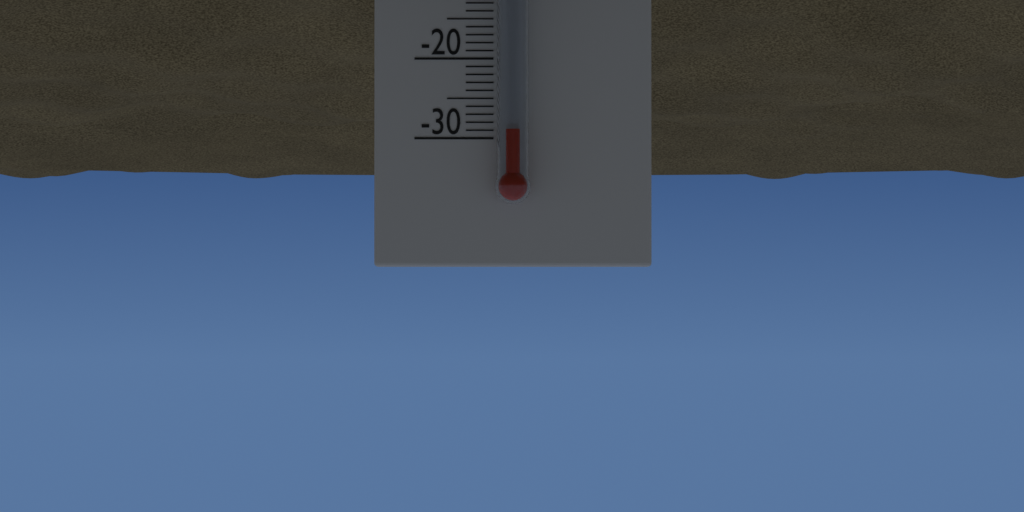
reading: -29 °C
